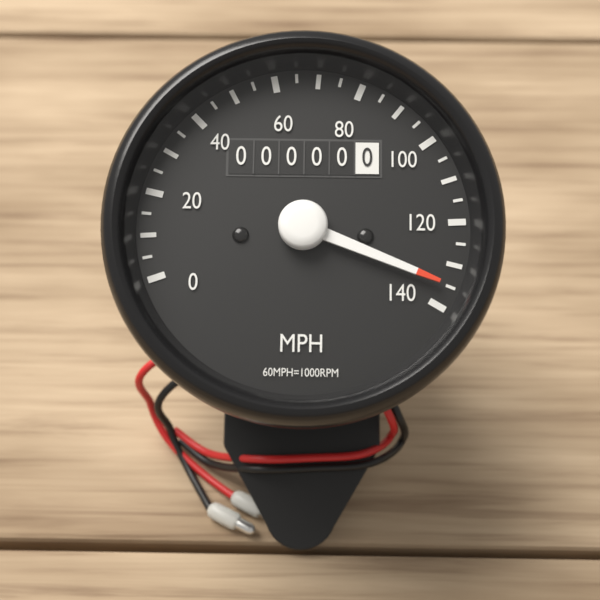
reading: 135 MPH
